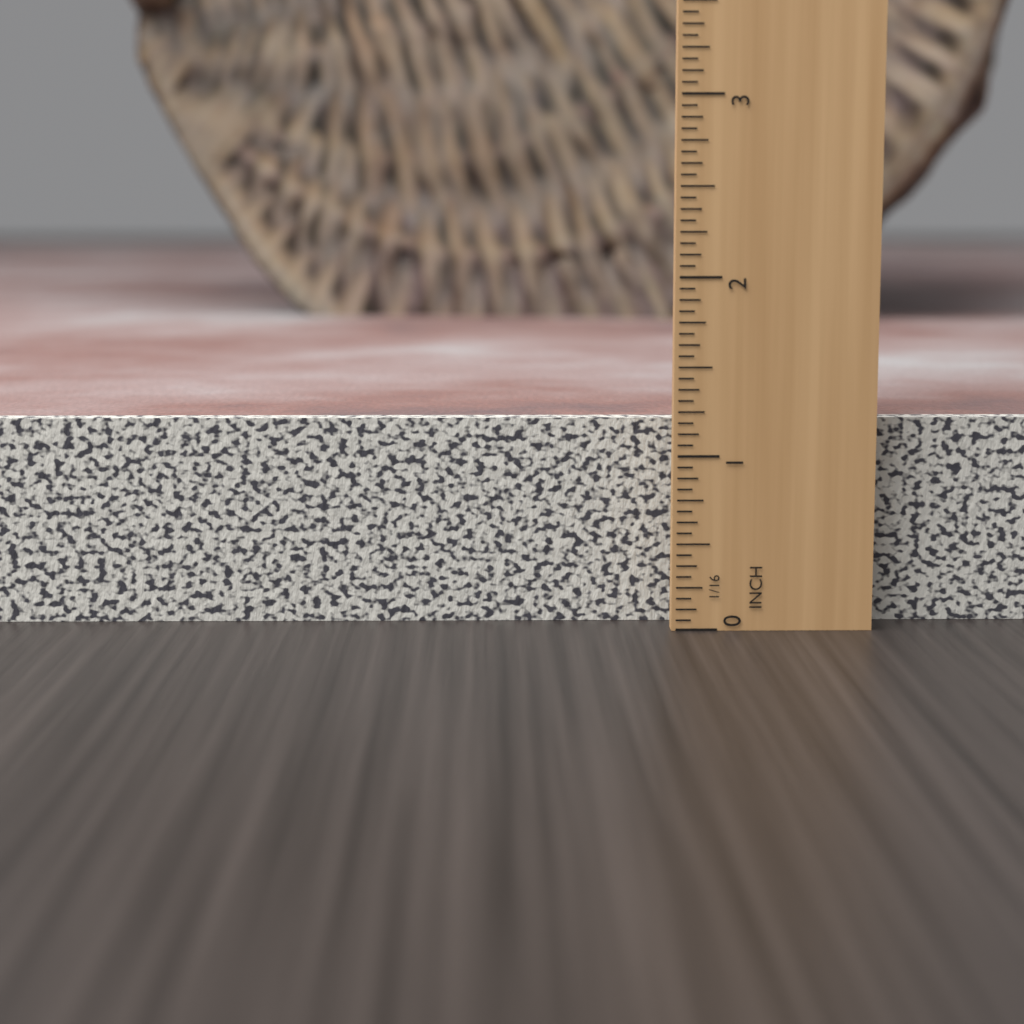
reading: 1.1875 in
